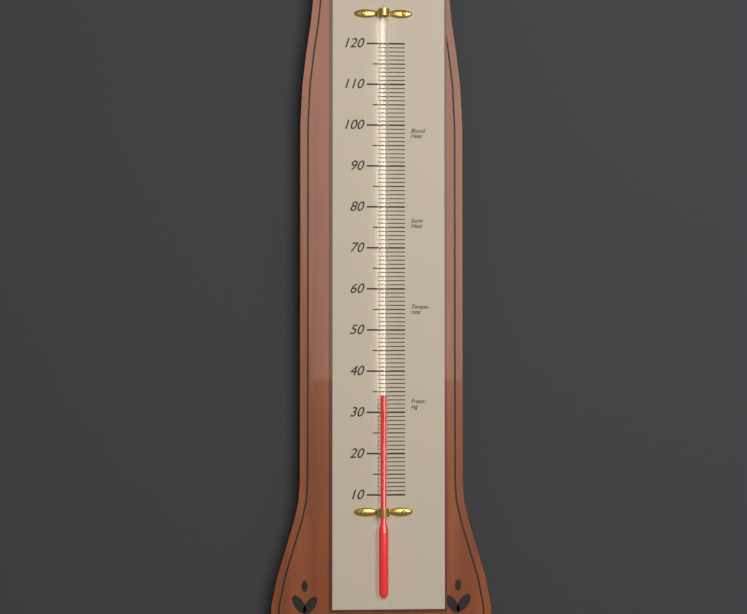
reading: 34 (no unit)
